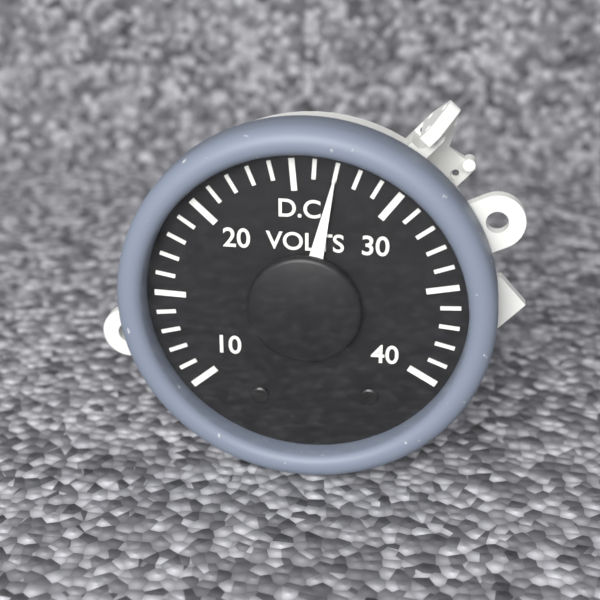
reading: 27 V
